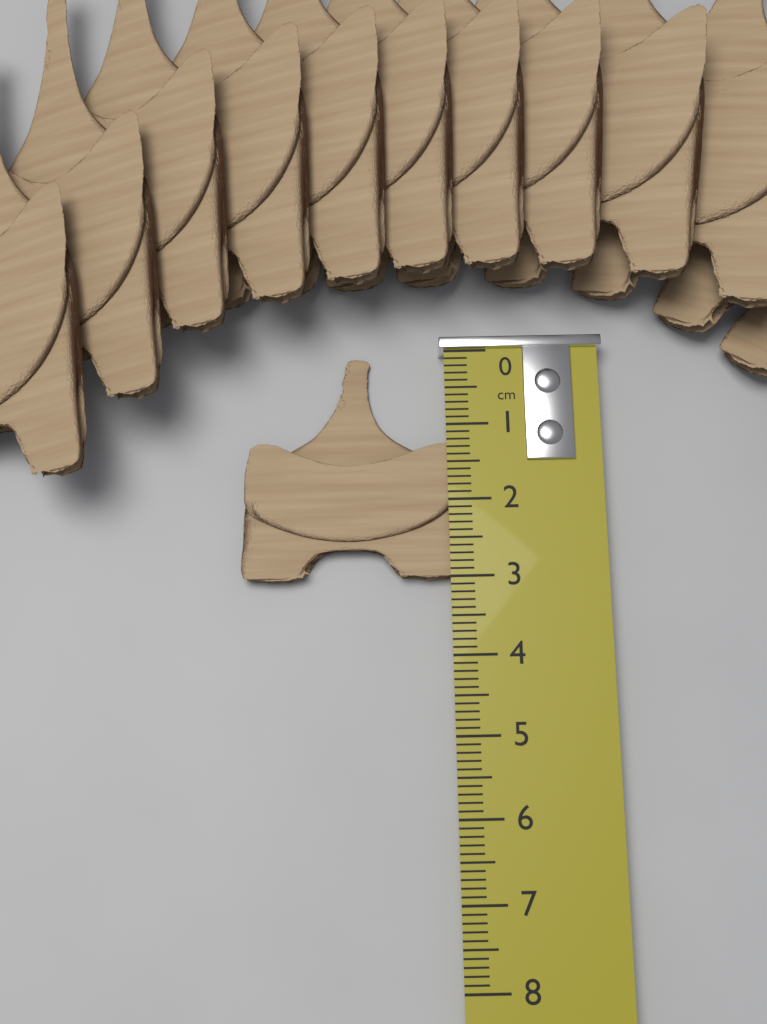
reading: 3.0 cm
